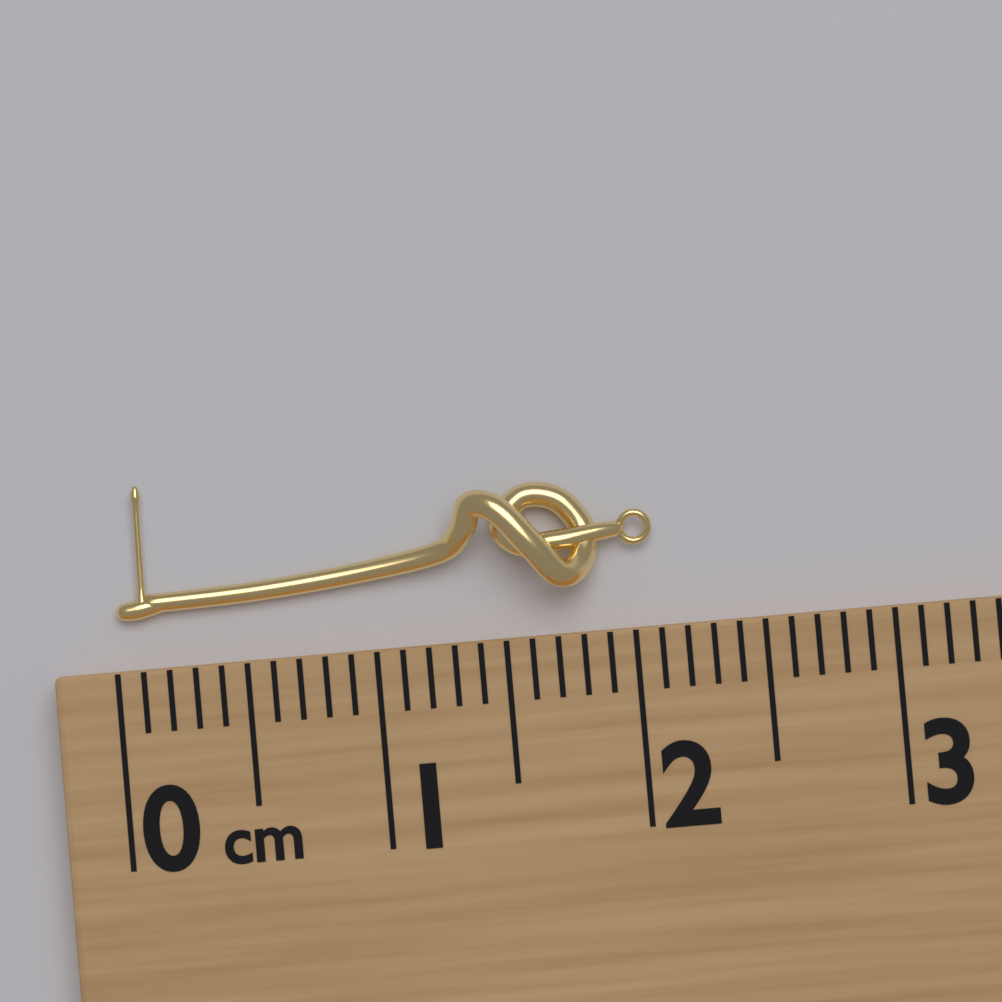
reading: 2.1 cm
